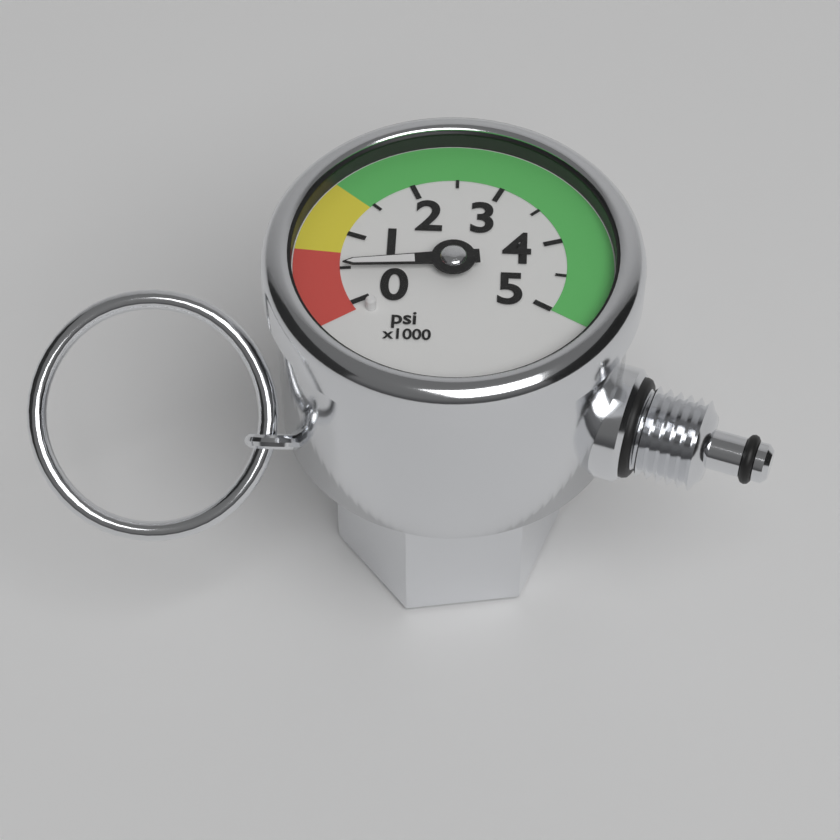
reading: 500 psi
